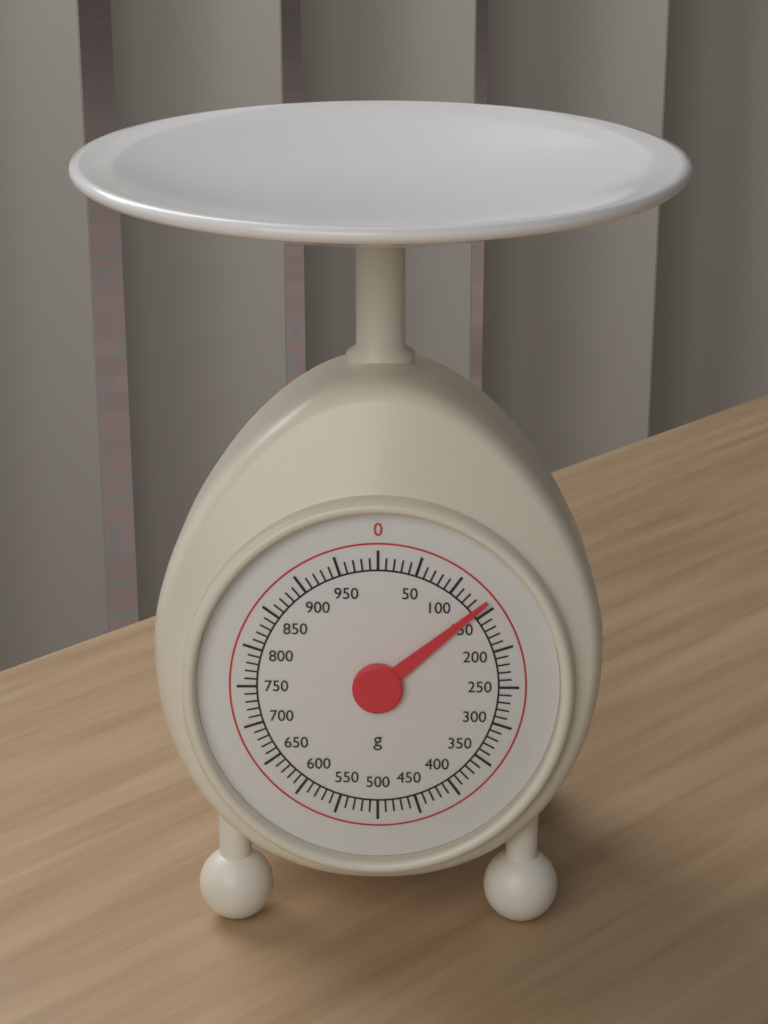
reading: 140 g
